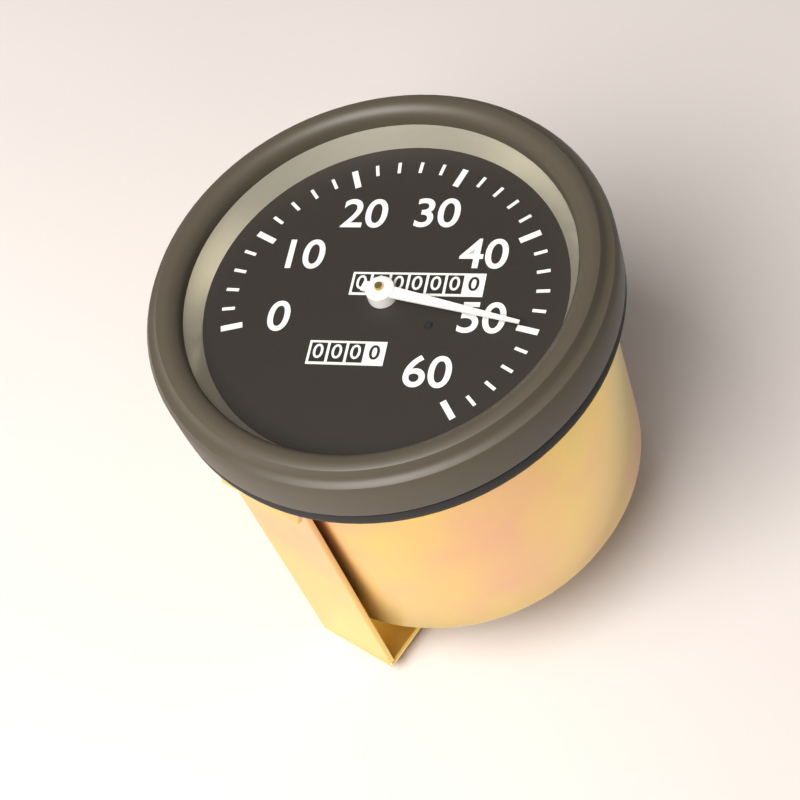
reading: 50 (no unit)
